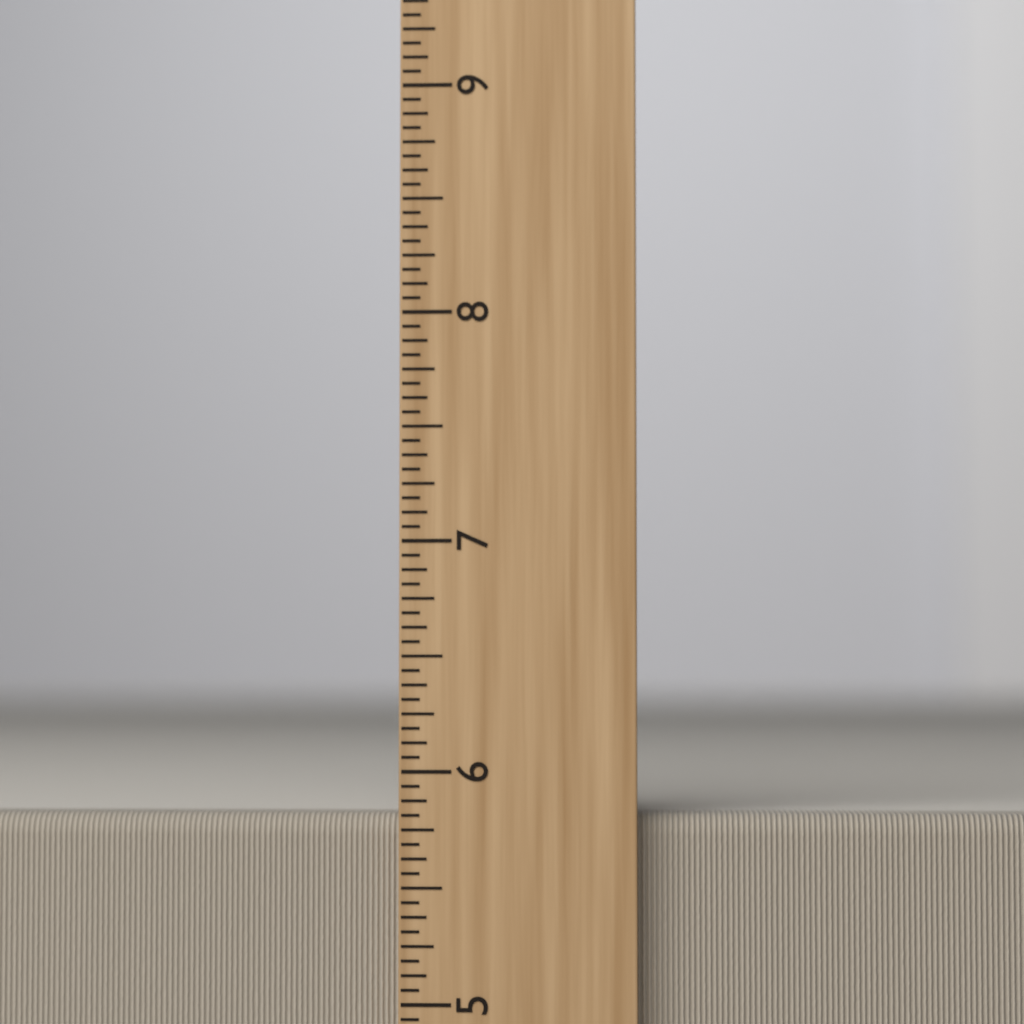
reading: 5.8125 inch
